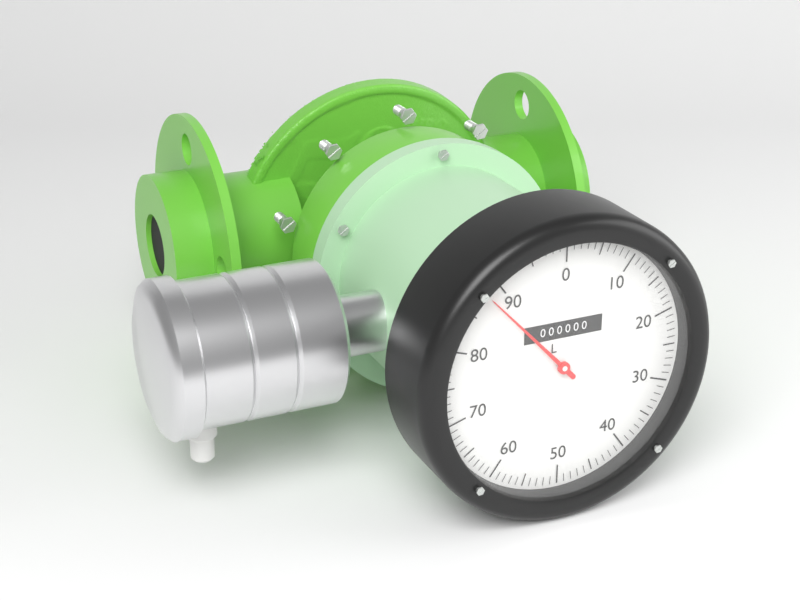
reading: 88 L
